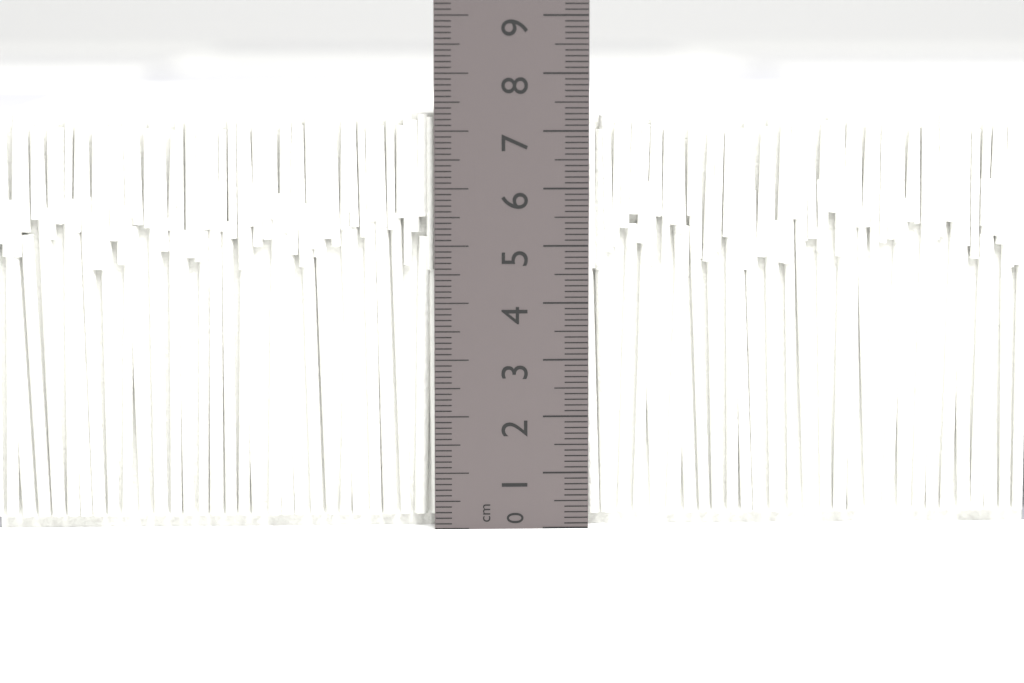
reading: 7.3 cm
